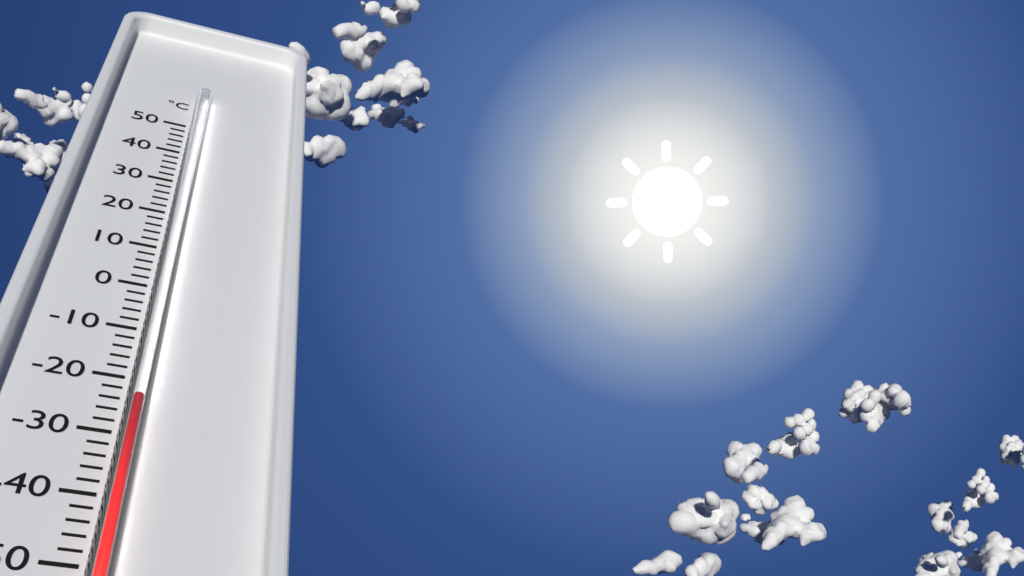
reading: -26 °C
